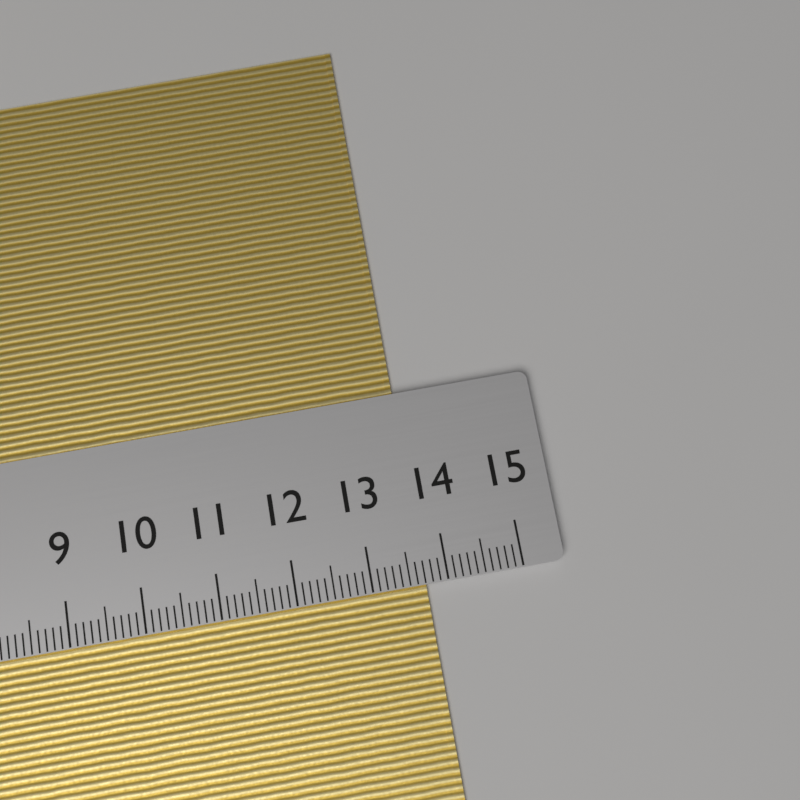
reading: 13.7 cm
